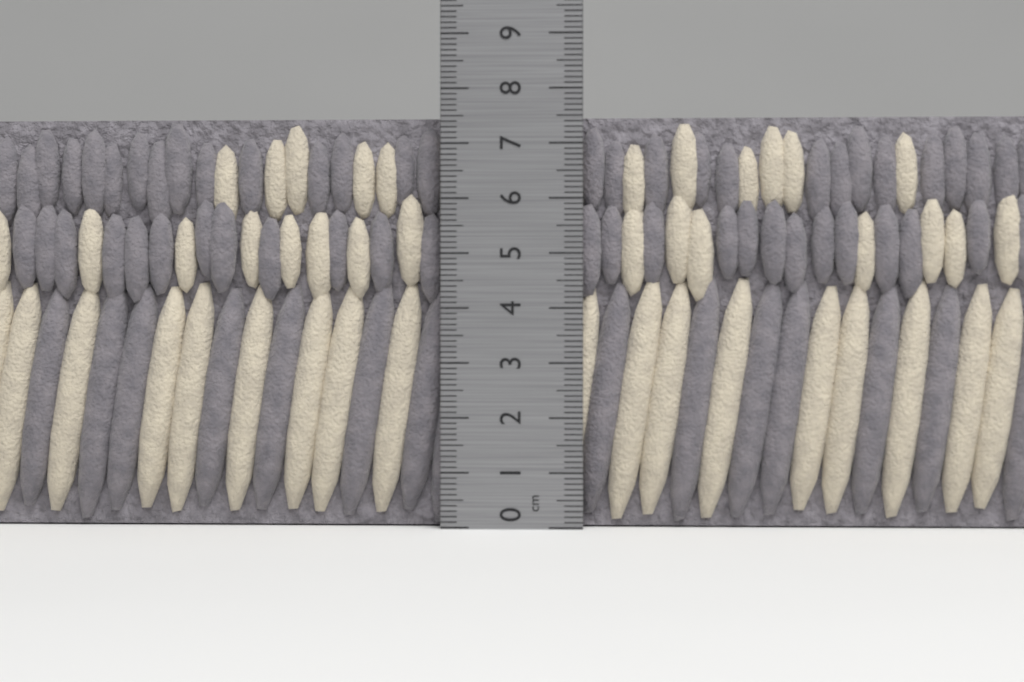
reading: 7.5 cm
